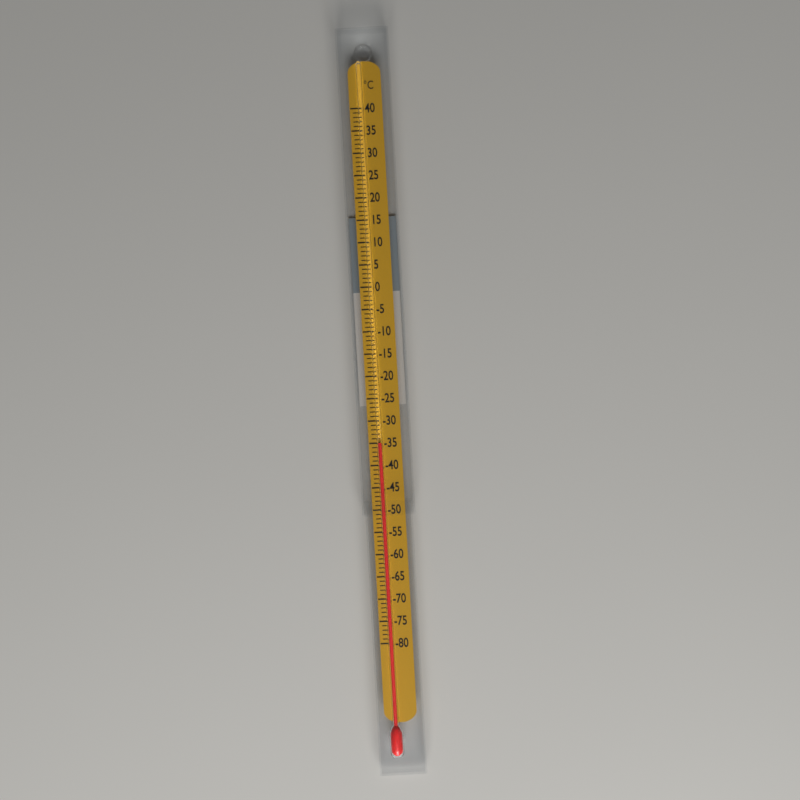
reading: -35 °C
